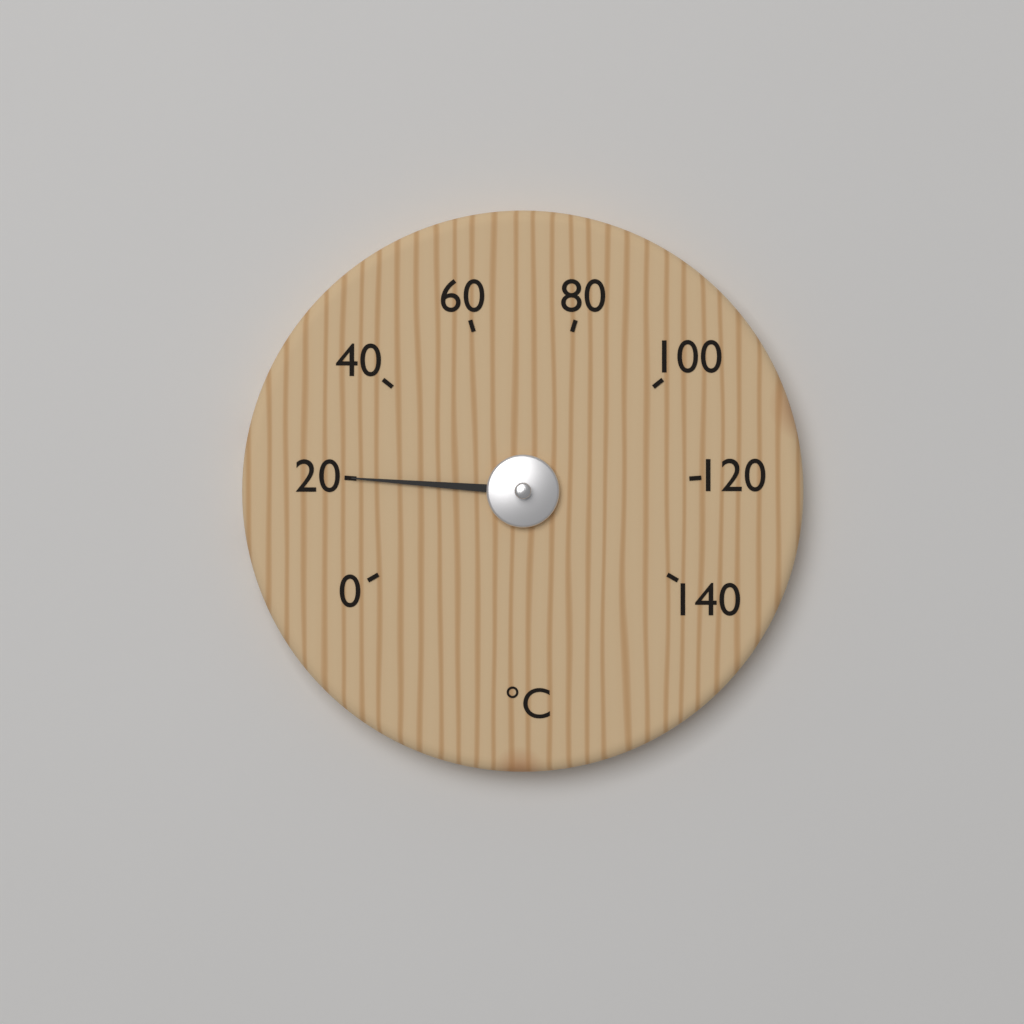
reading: 20 °C
